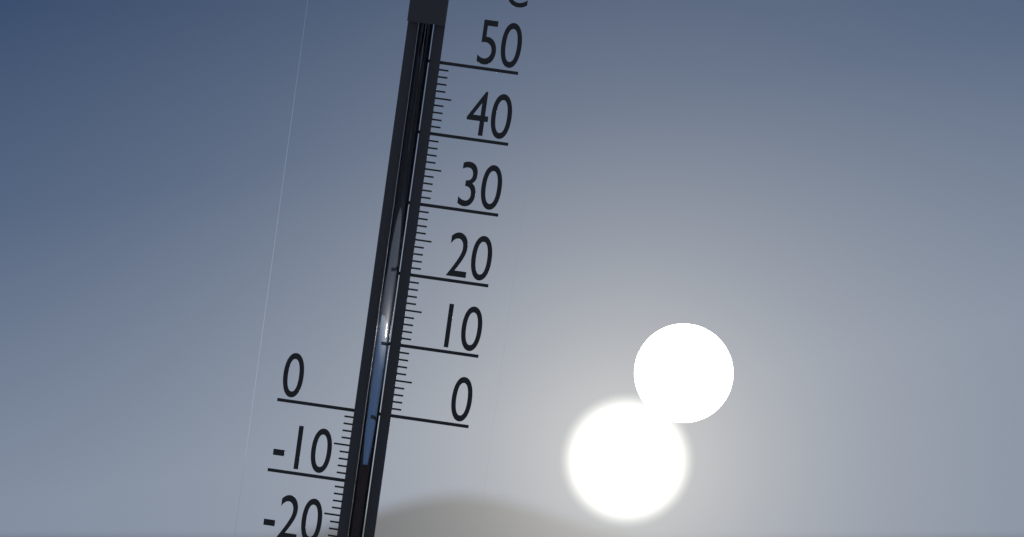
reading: -7 °C
